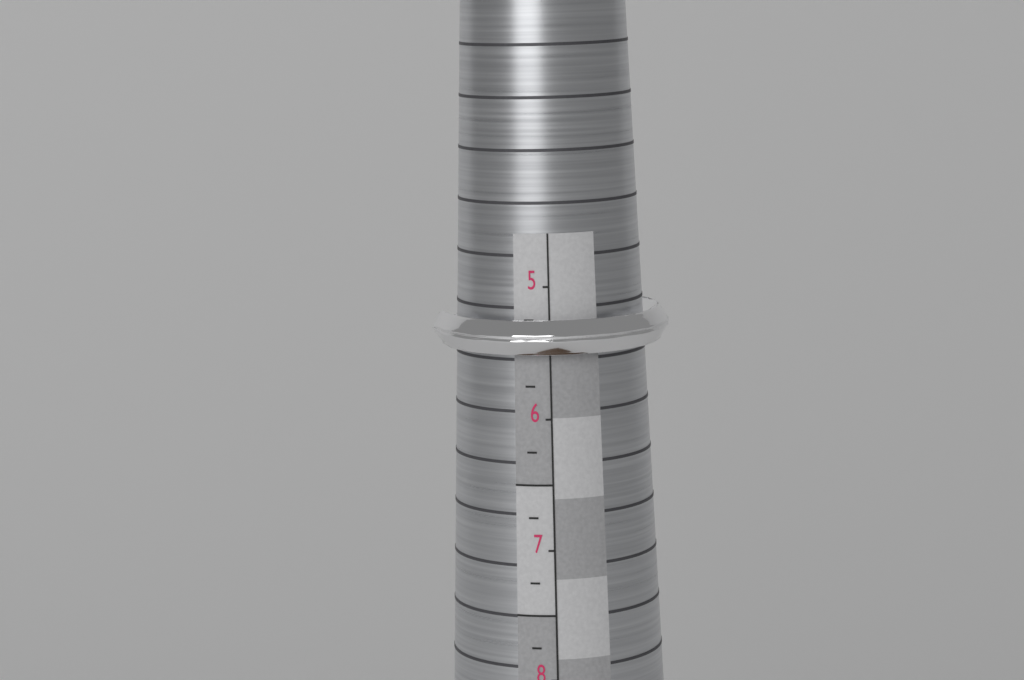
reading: 5.50 (no unit)
